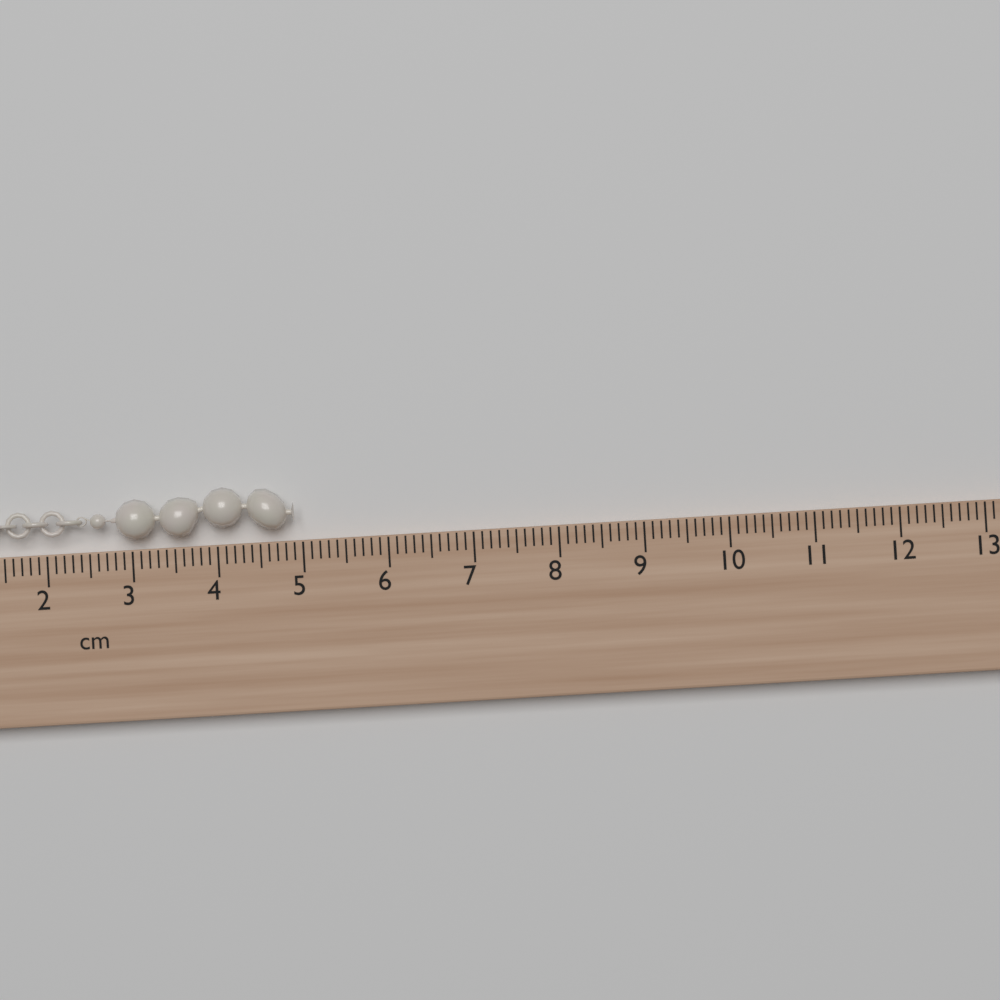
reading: 4.9 cm
